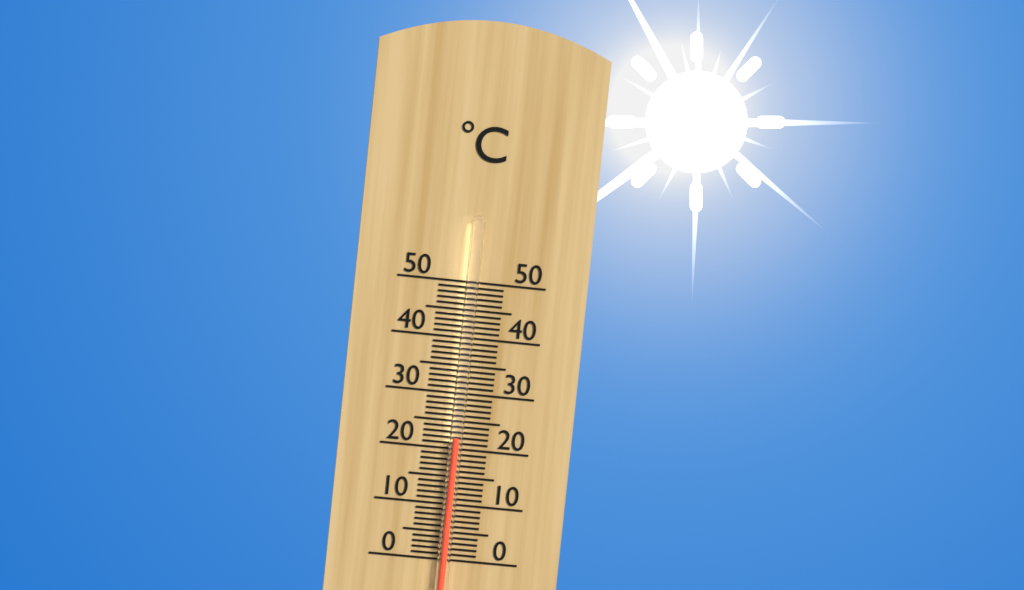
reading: 22 °C
